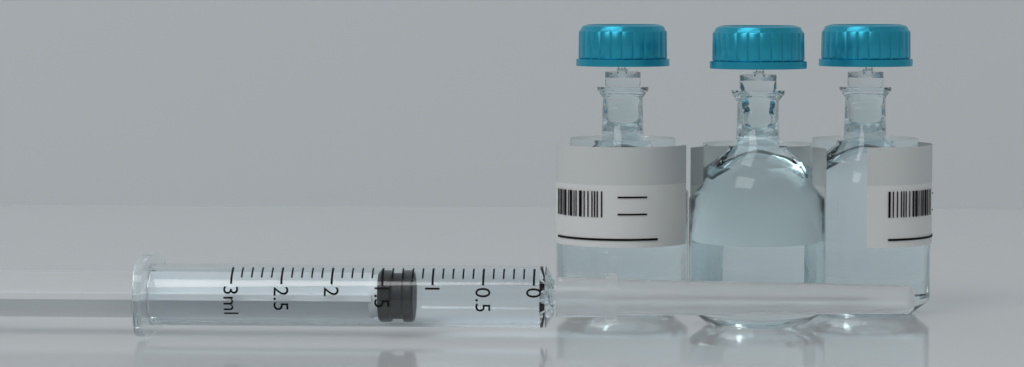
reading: 1.2 ml
